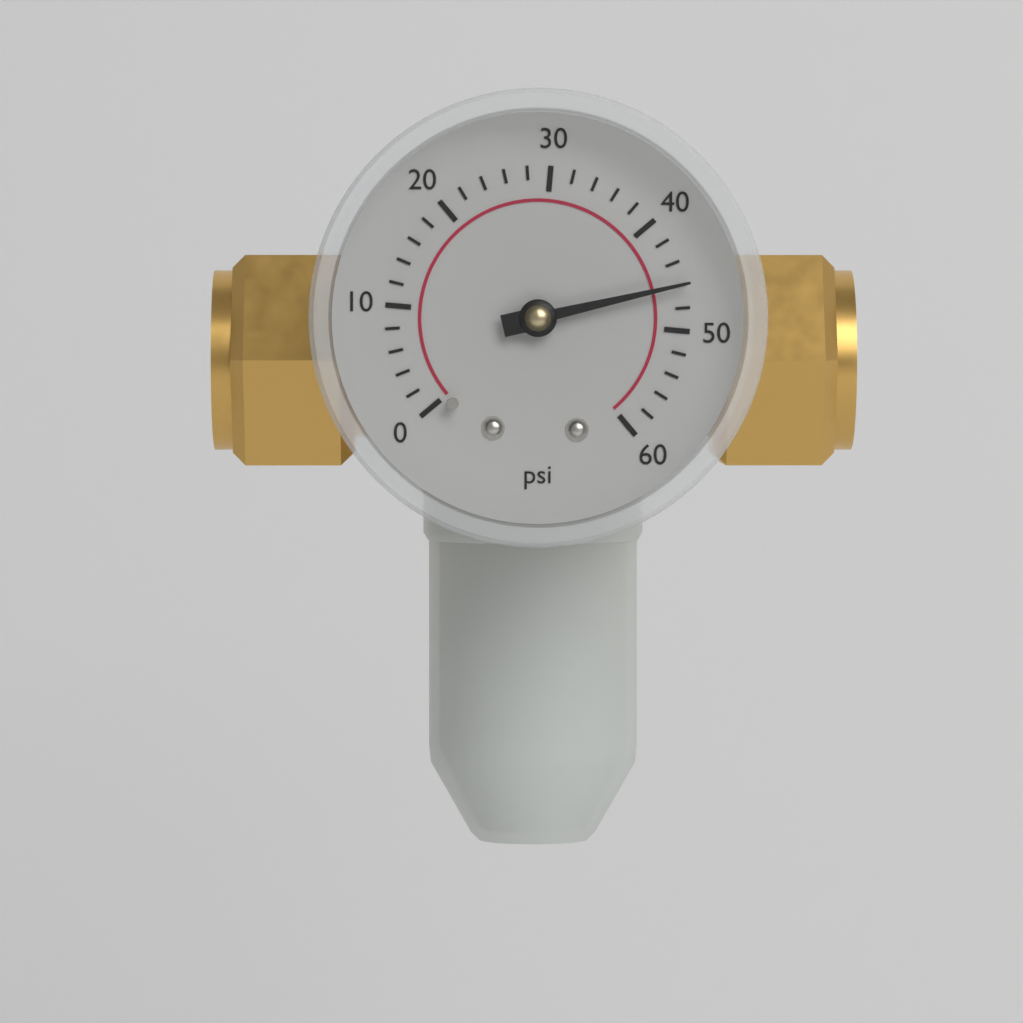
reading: 46 psi
